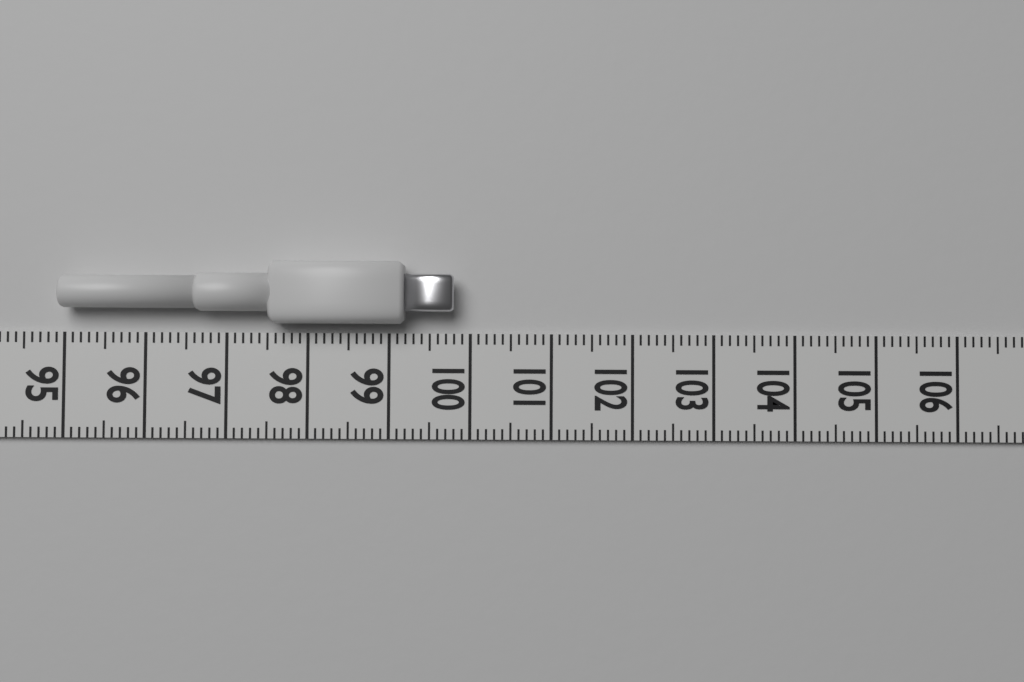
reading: 99.8 (no unit)
